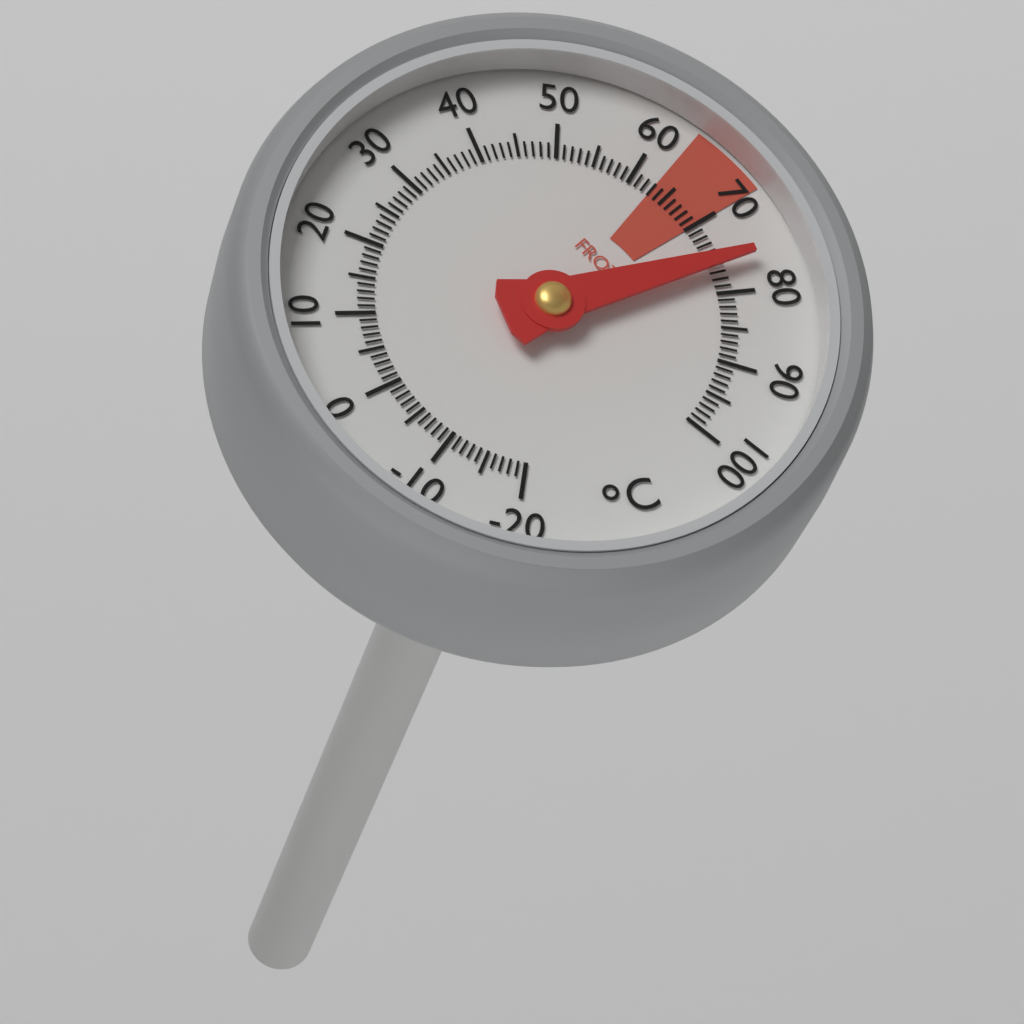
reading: 76 °C
